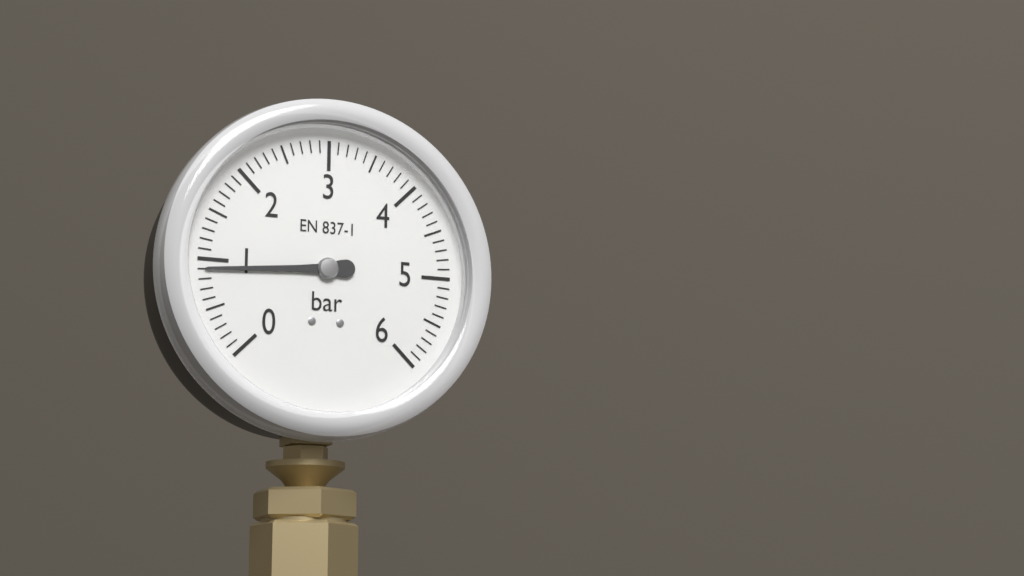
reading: 0.9 bar
